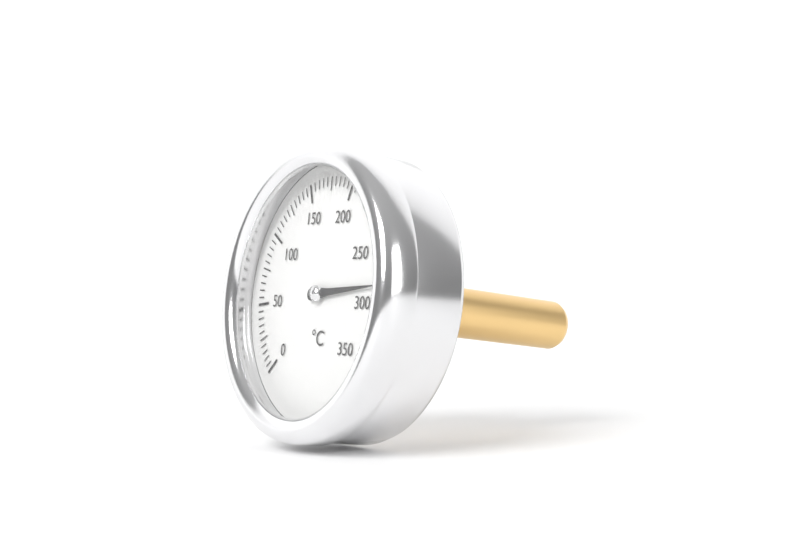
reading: 285 °C
